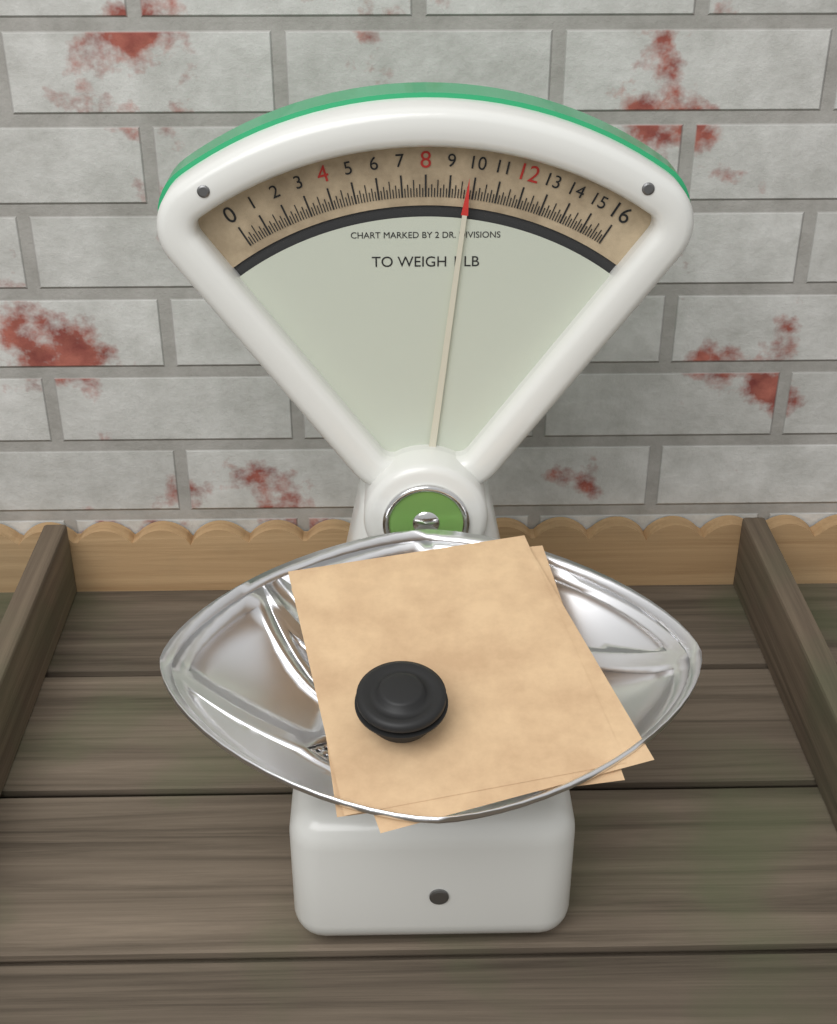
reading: 9.750 oz
